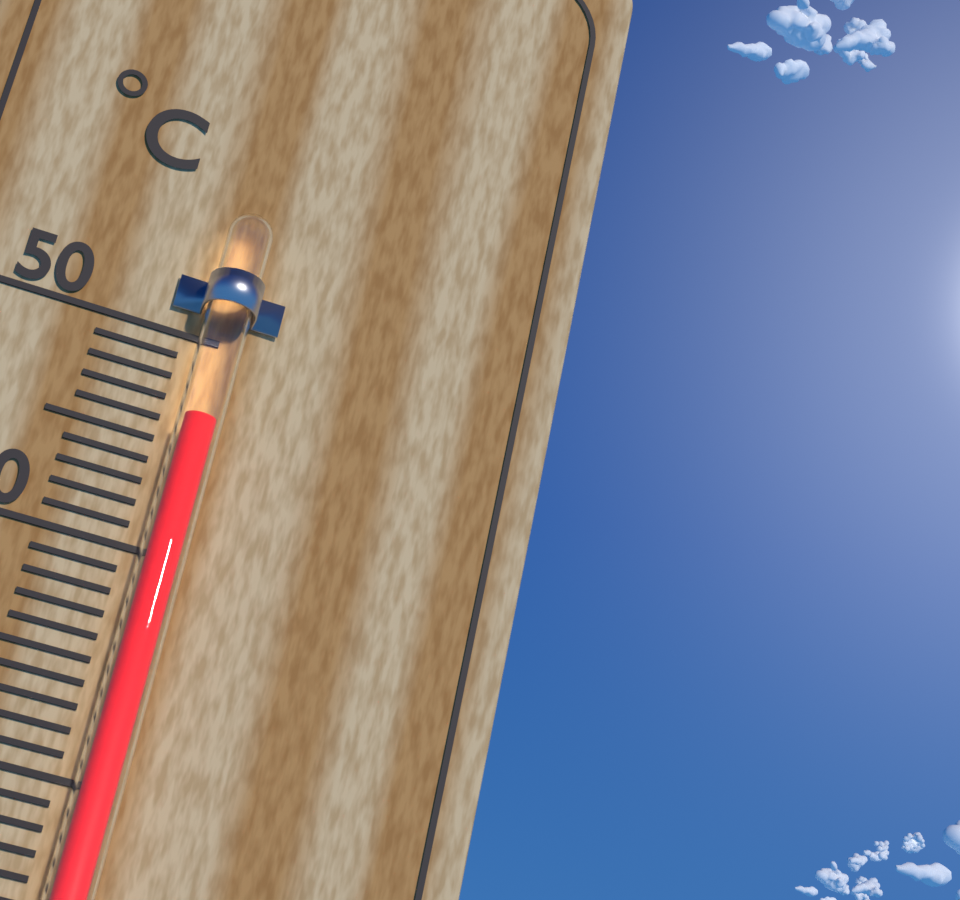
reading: 46 °C
